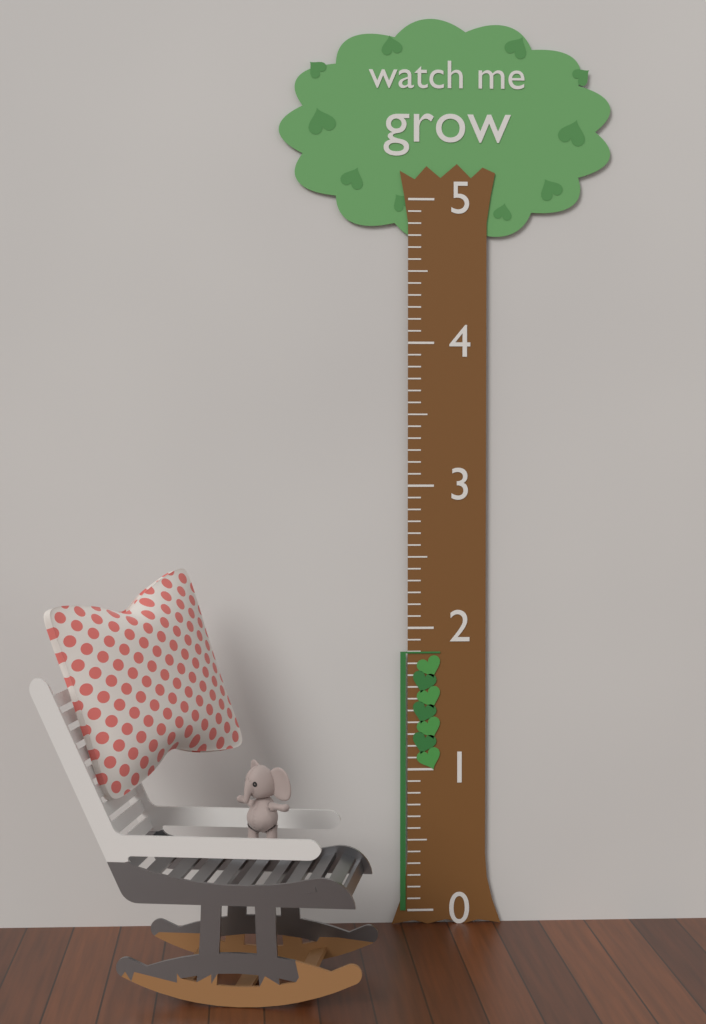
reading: 1.833333 (no unit)
